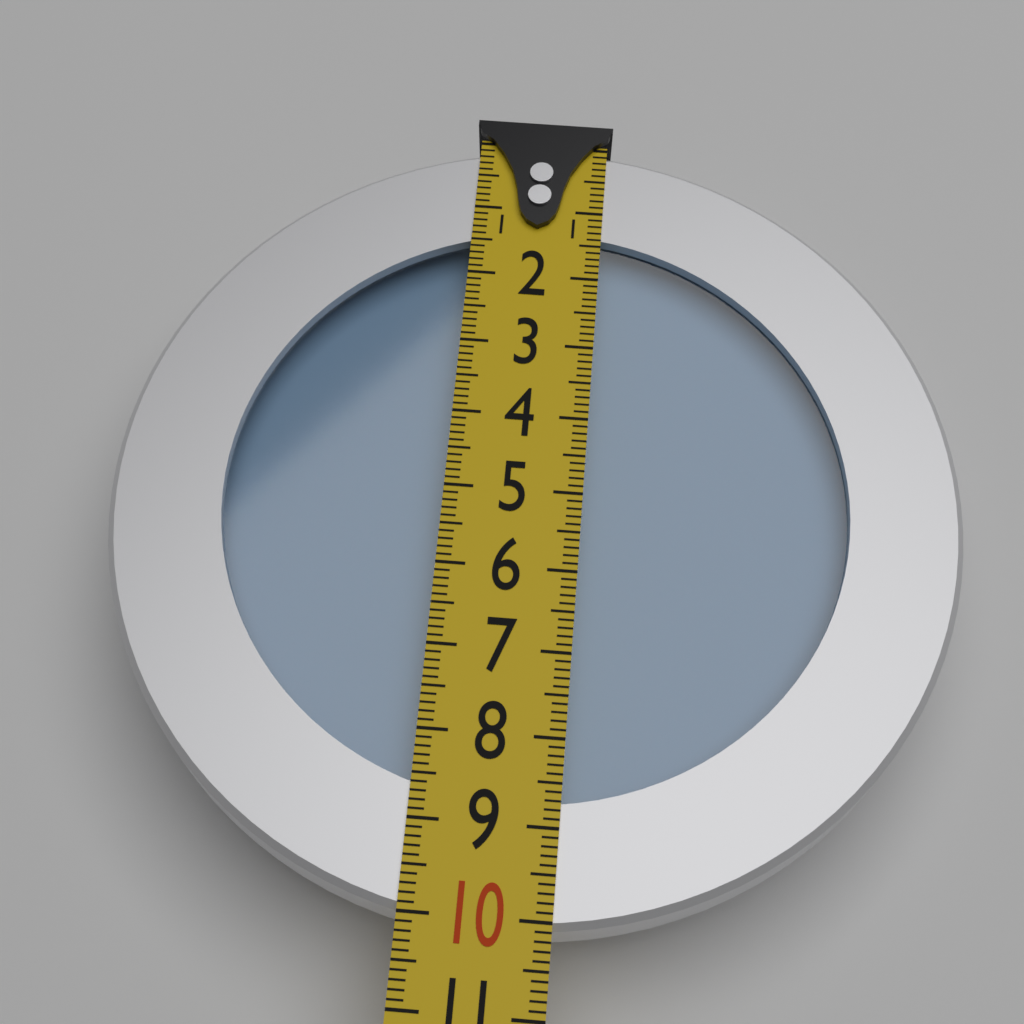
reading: 10.1 (no unit)
